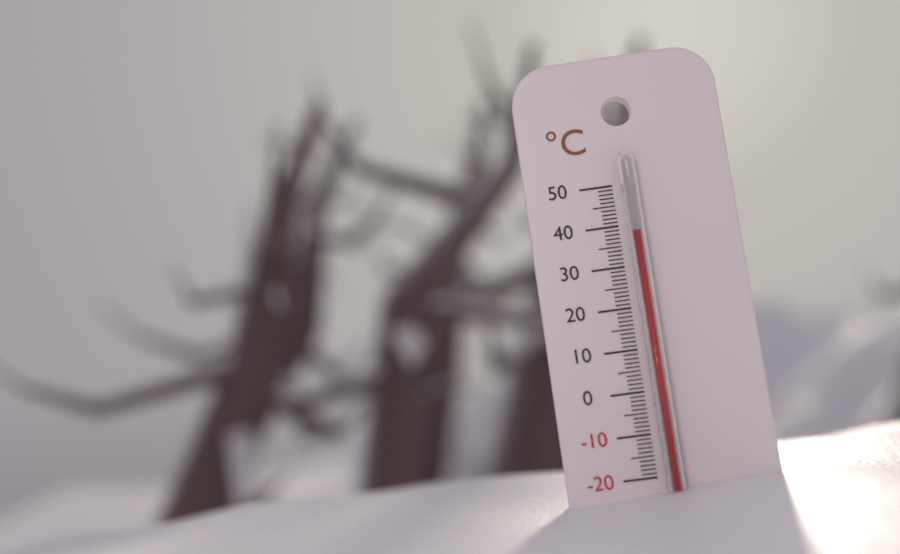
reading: 38 °C
